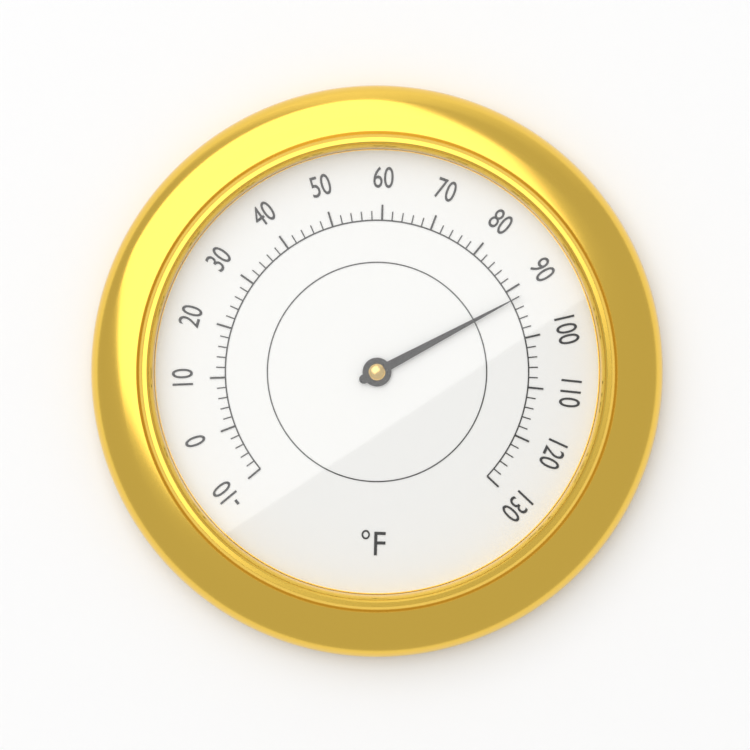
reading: 92 °F
